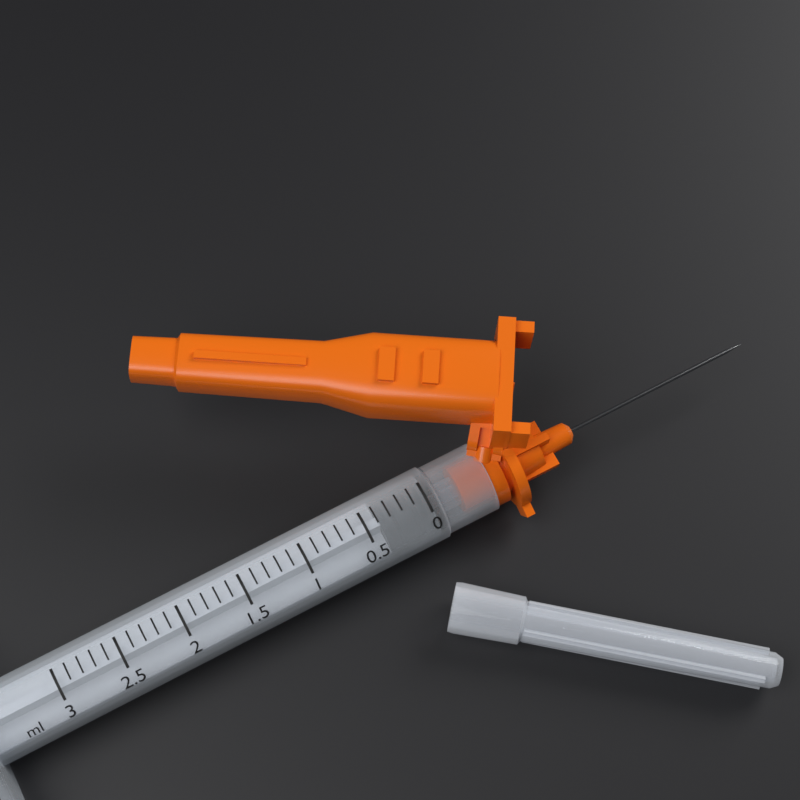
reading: 0.0 ml
